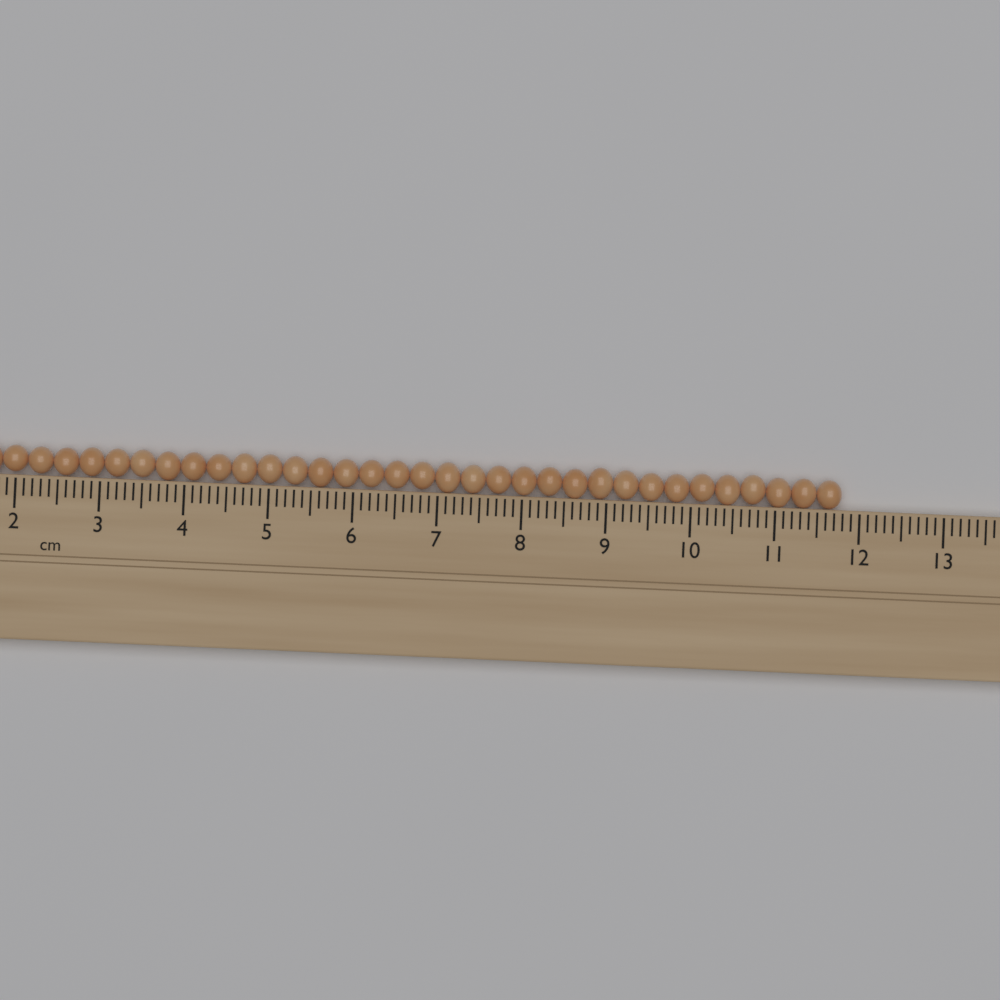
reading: 11.8 cm
